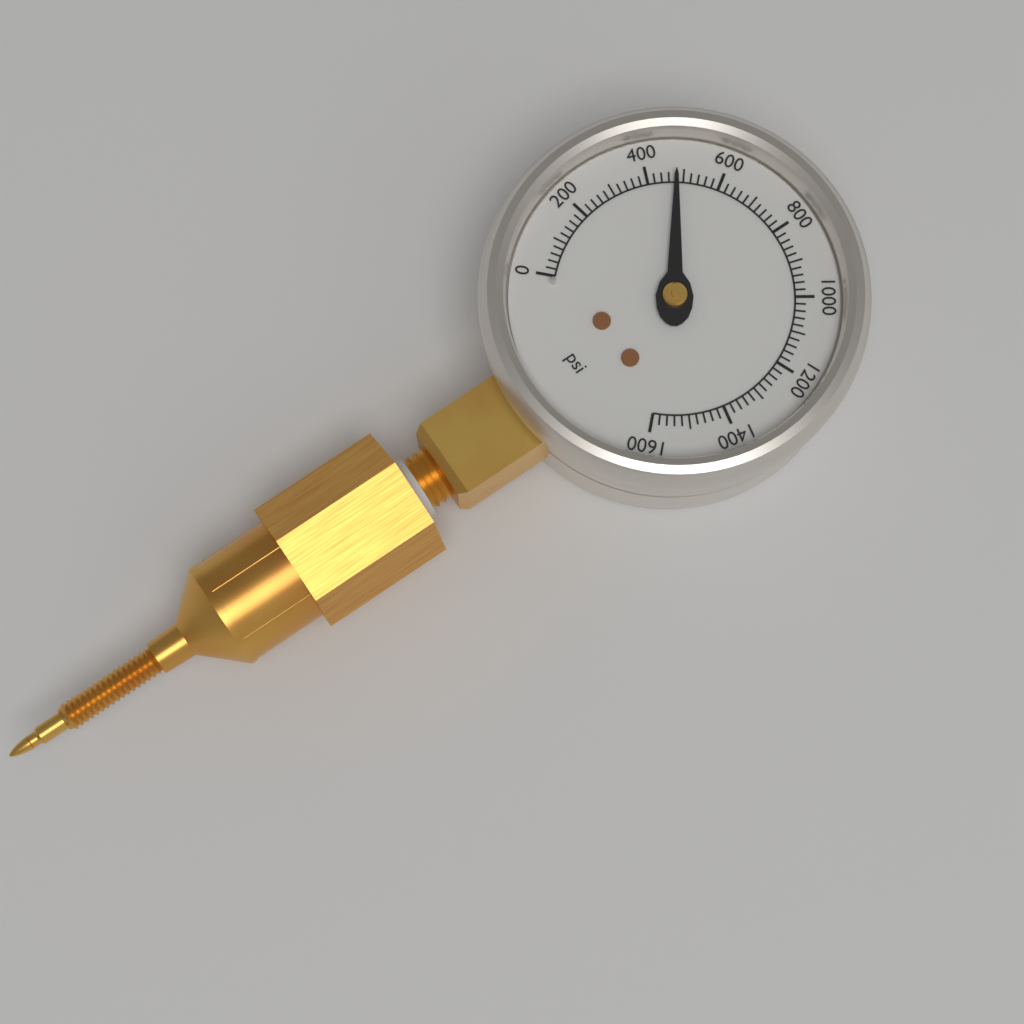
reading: 480 psi
